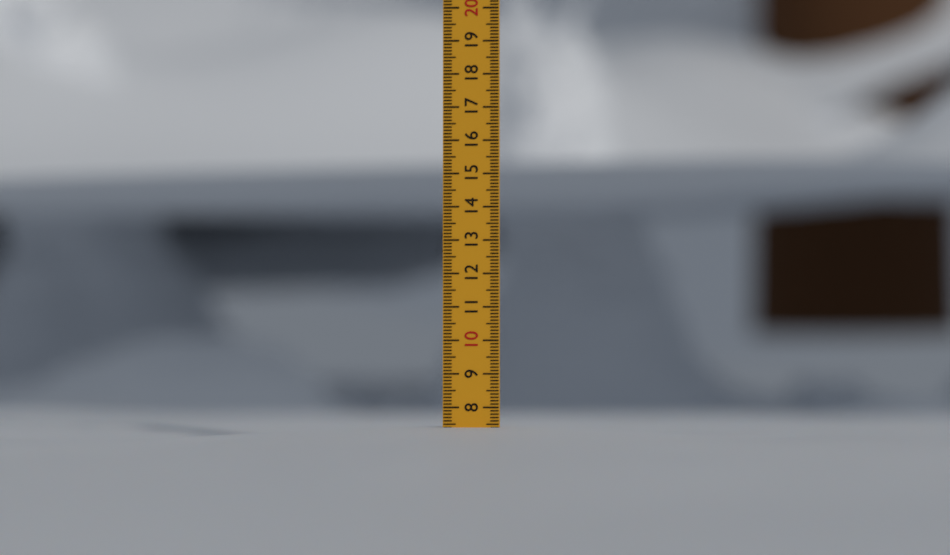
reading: 7.4 (no unit)
